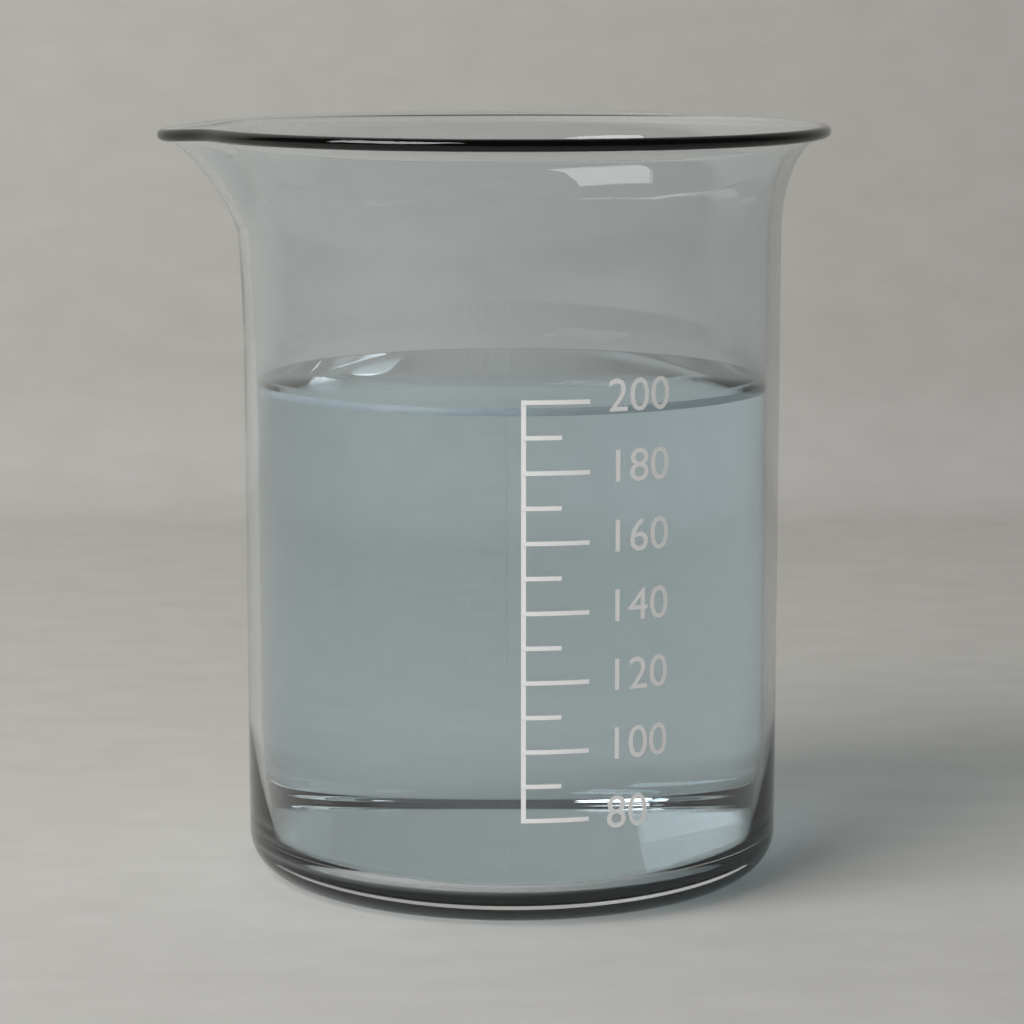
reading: 198 (no unit)
